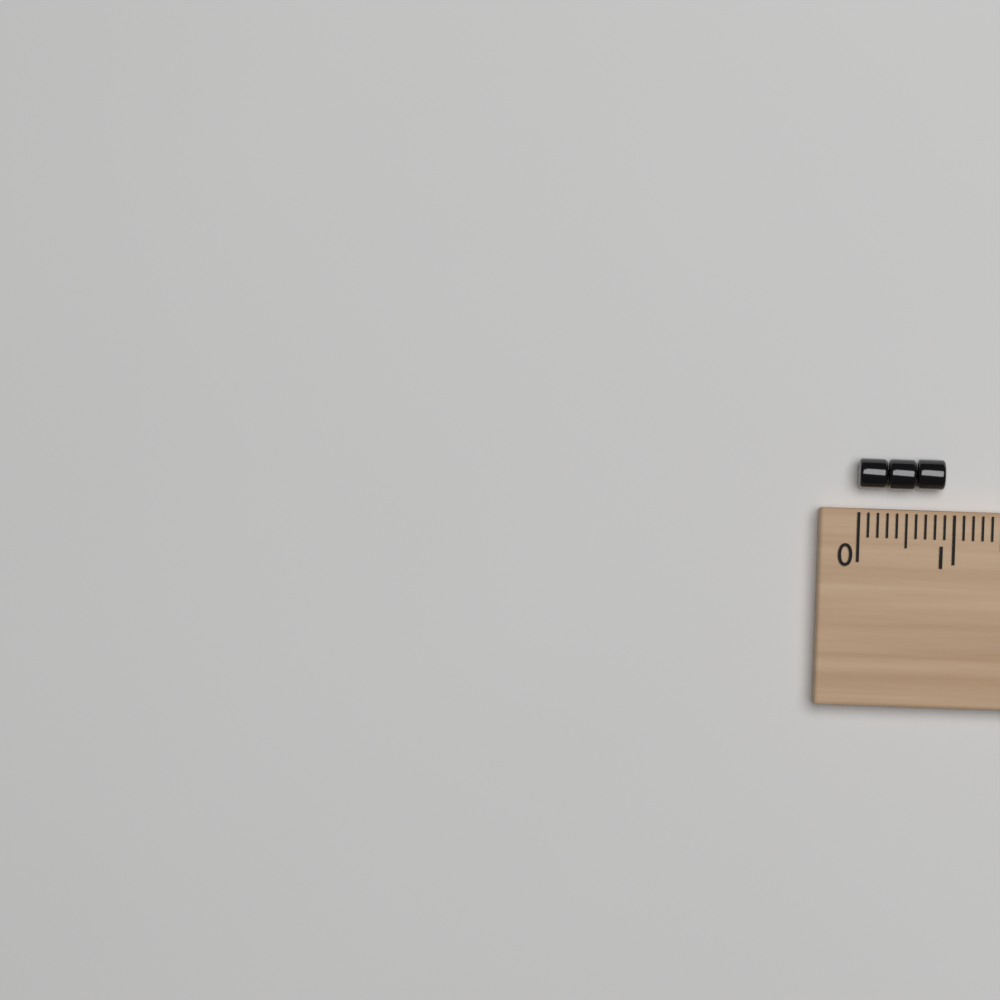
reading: 0.9 (no unit)
